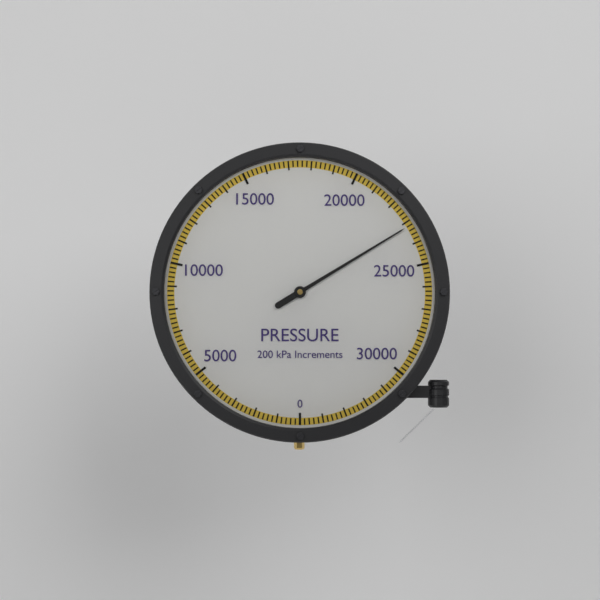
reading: 23200 kPa
